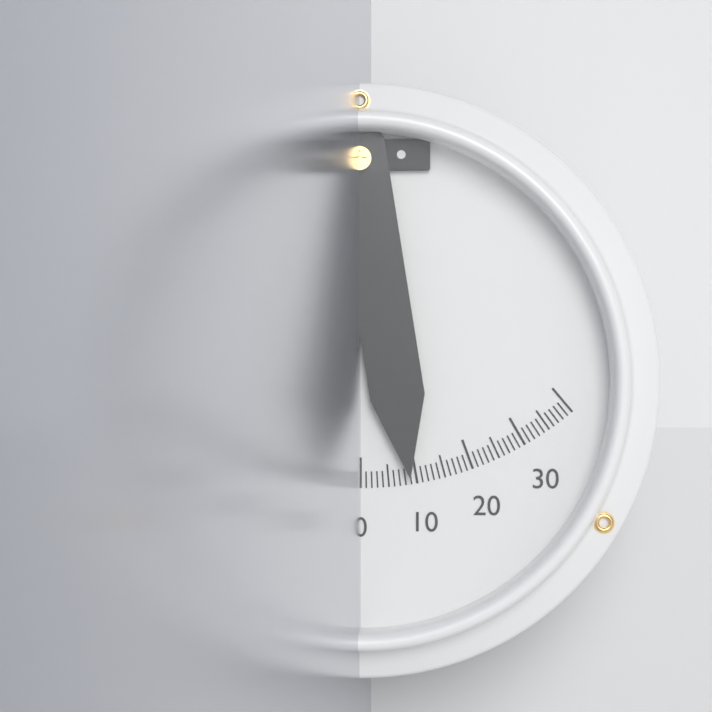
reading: 9 (no unit)
